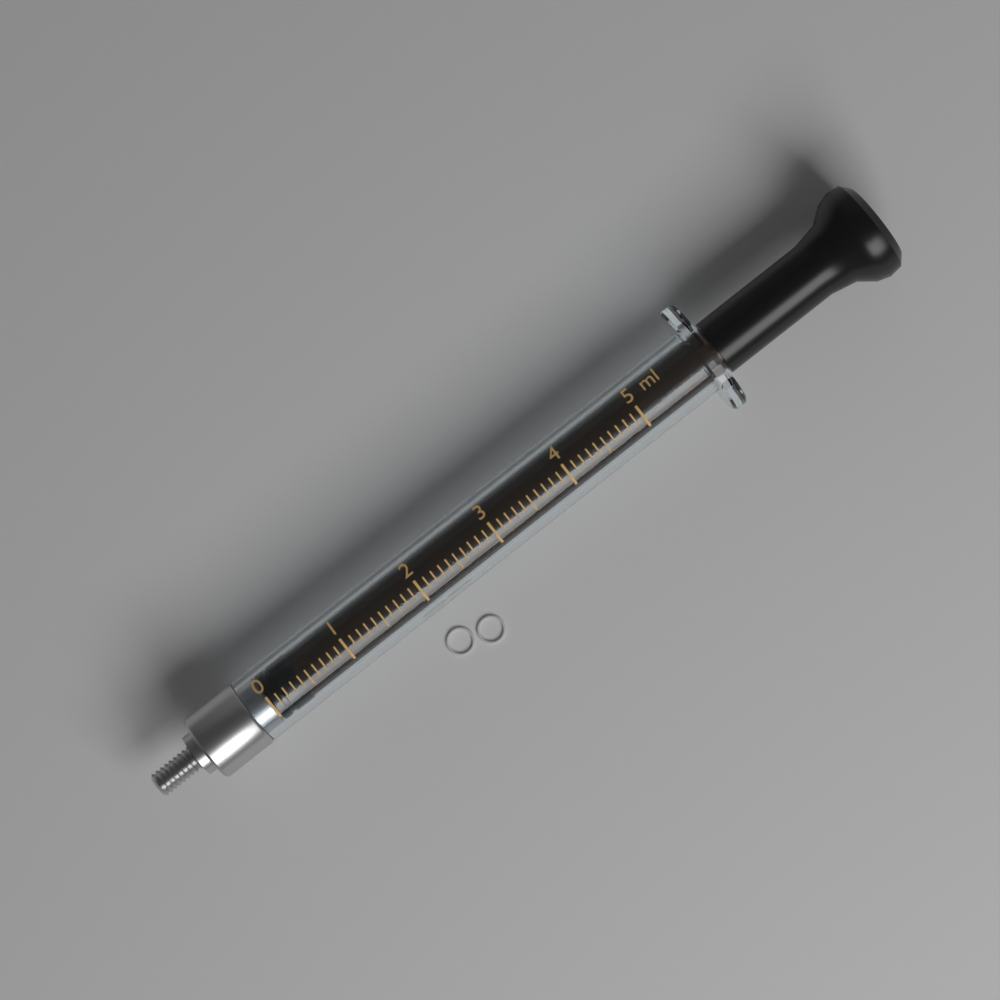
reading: 0.0 ml
